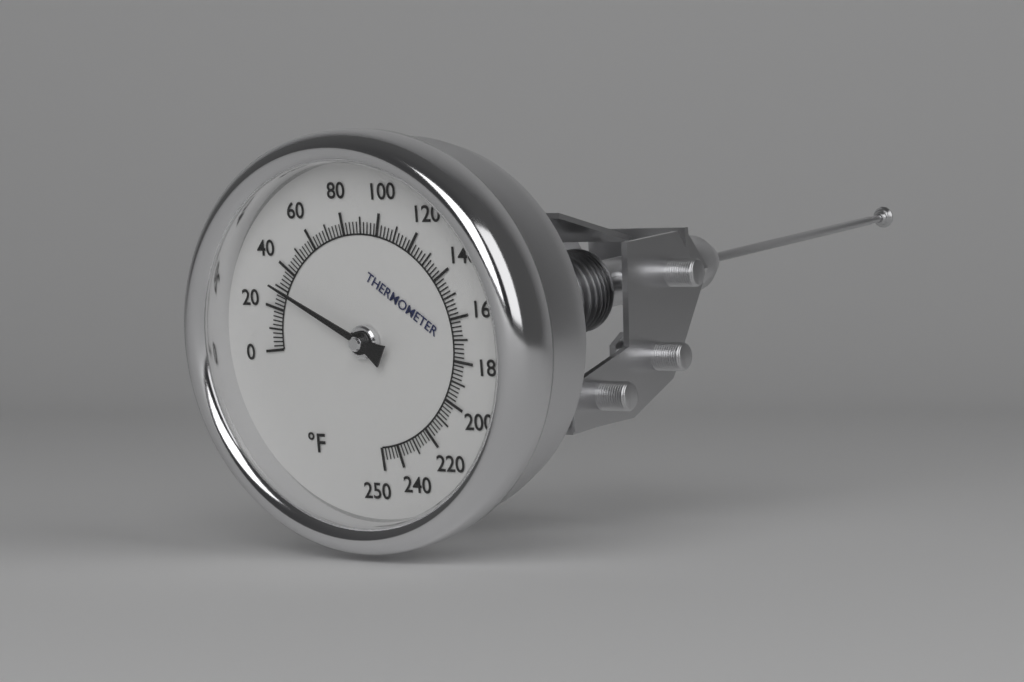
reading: 30 °F
